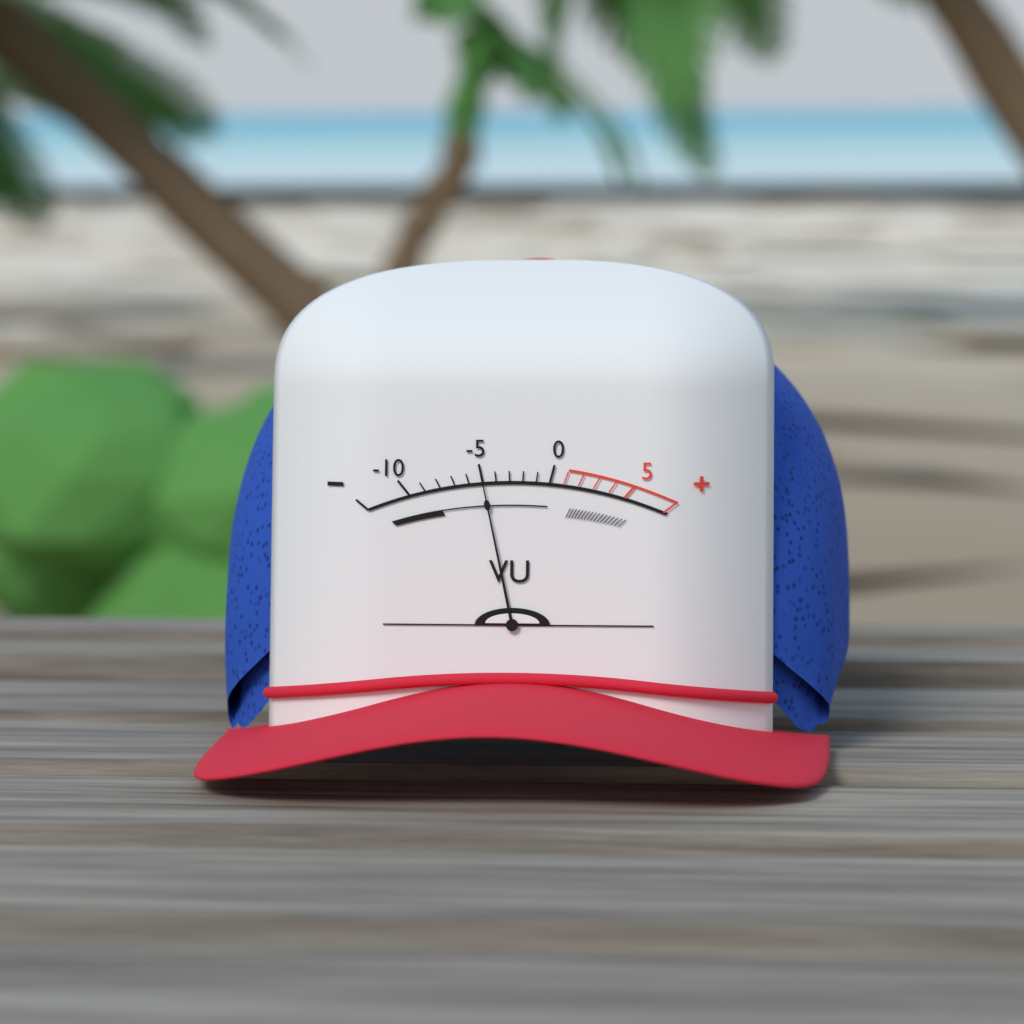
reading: -5 VU
